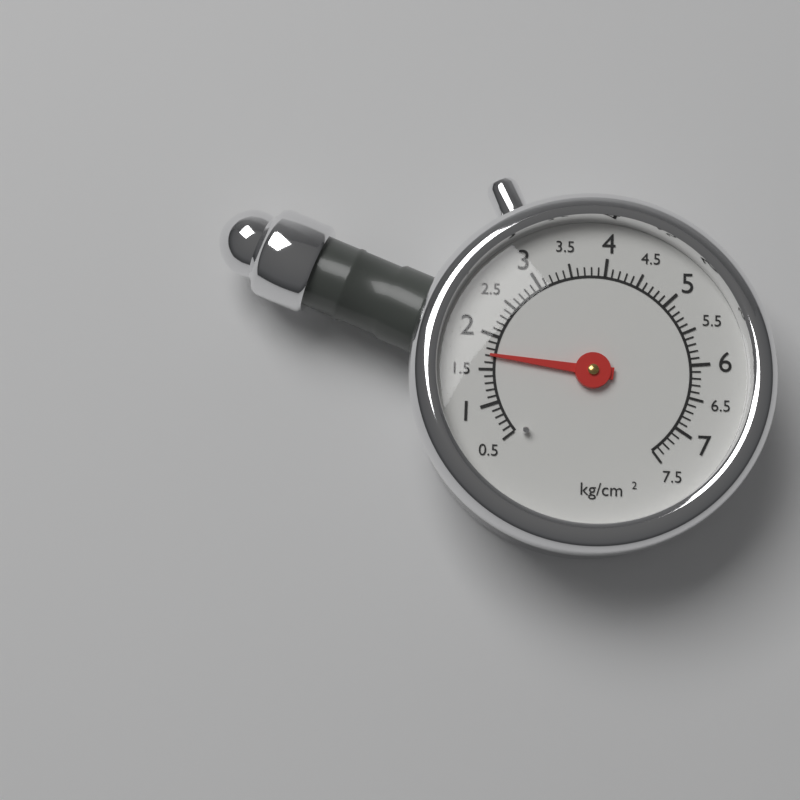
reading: 1.7 kg/cm²
